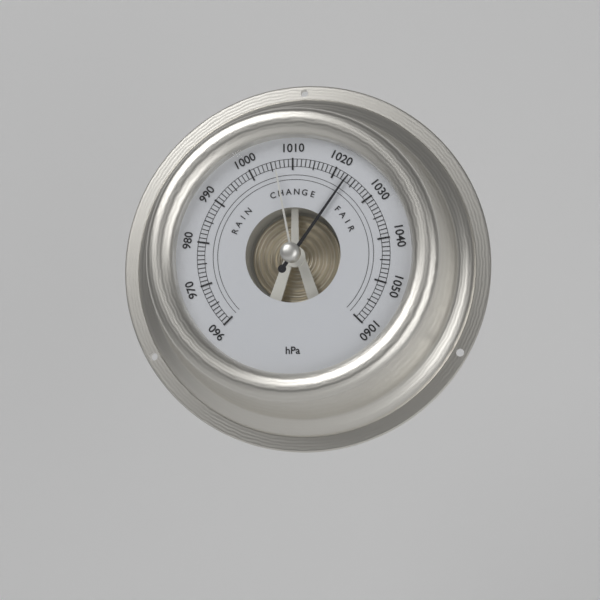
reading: 1023 hPa
